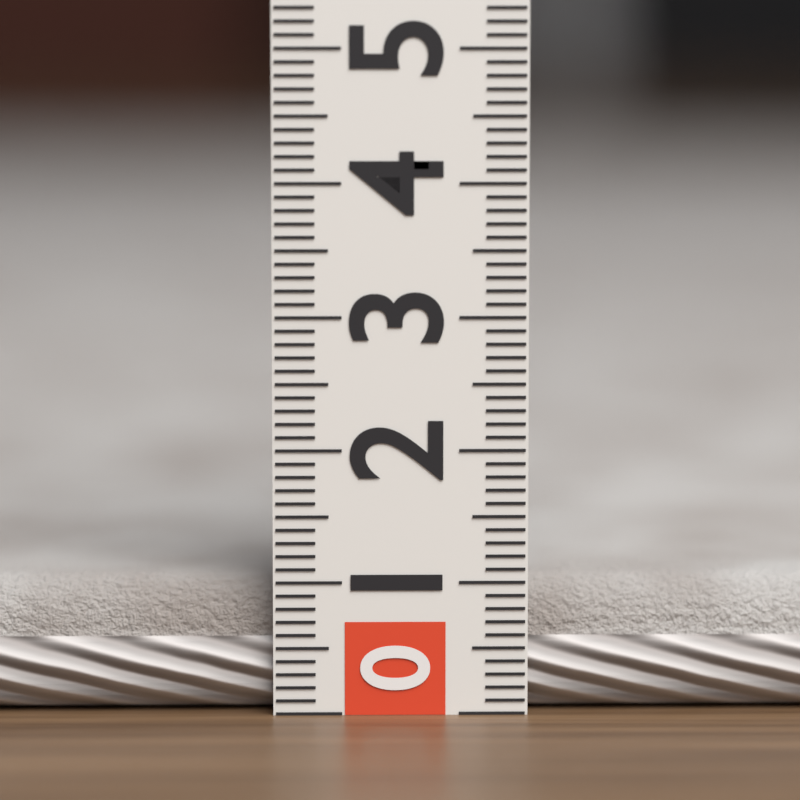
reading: 1.0 (no unit)
